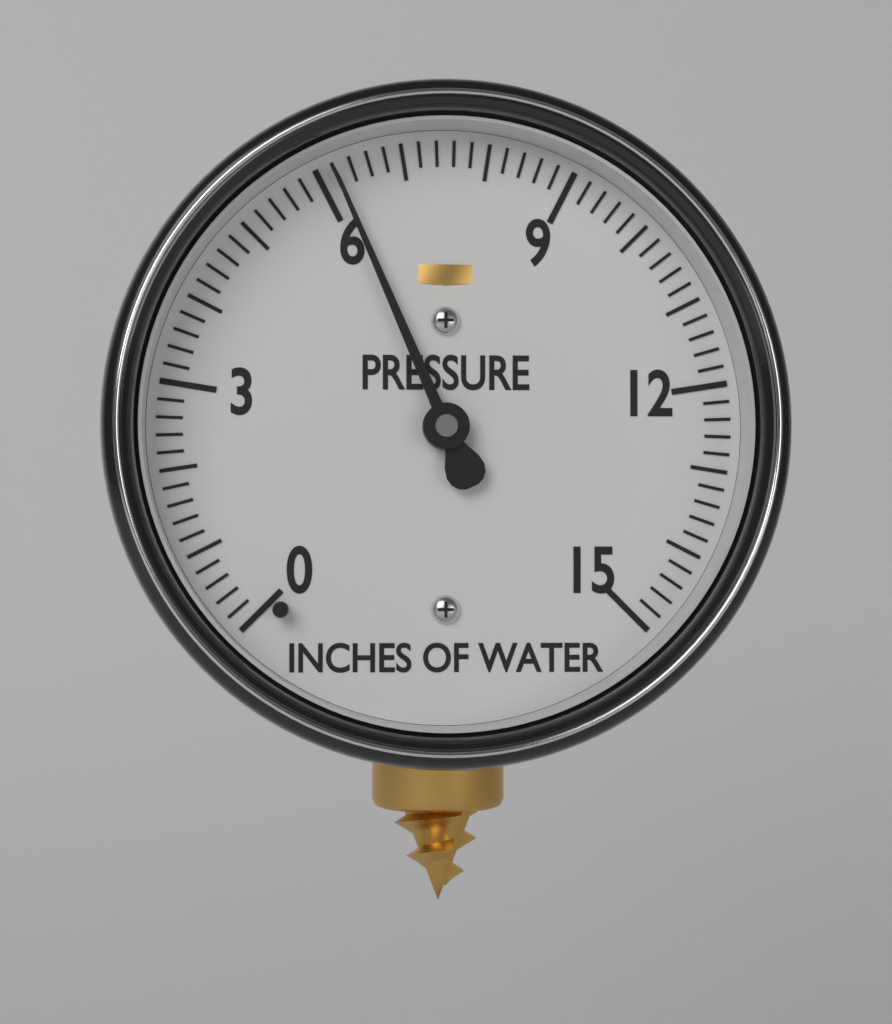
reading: 6.2 inches of water
